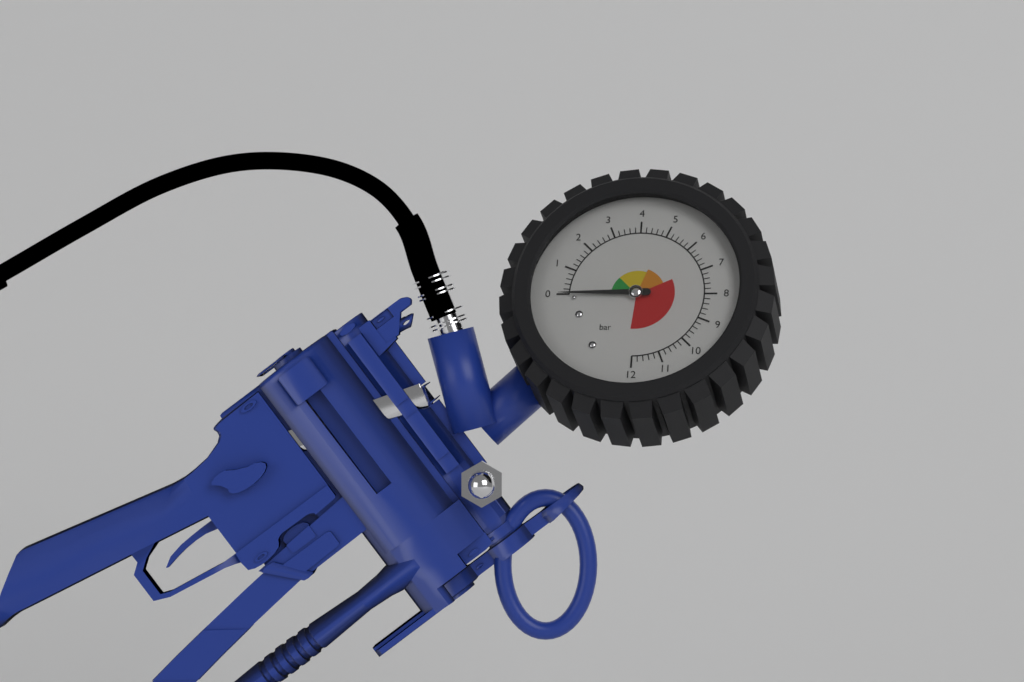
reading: 0.0 bar
